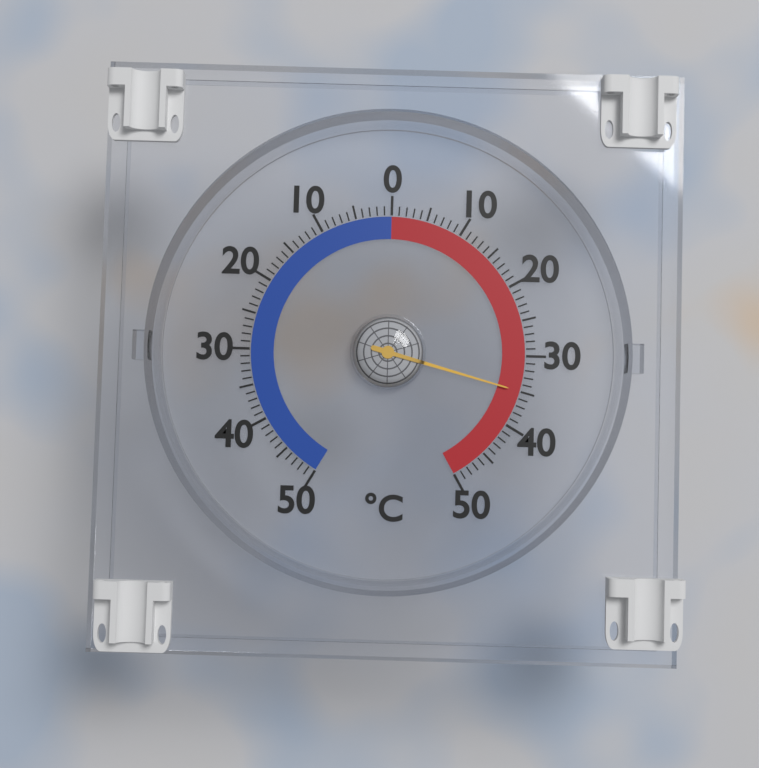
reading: 35 °C
